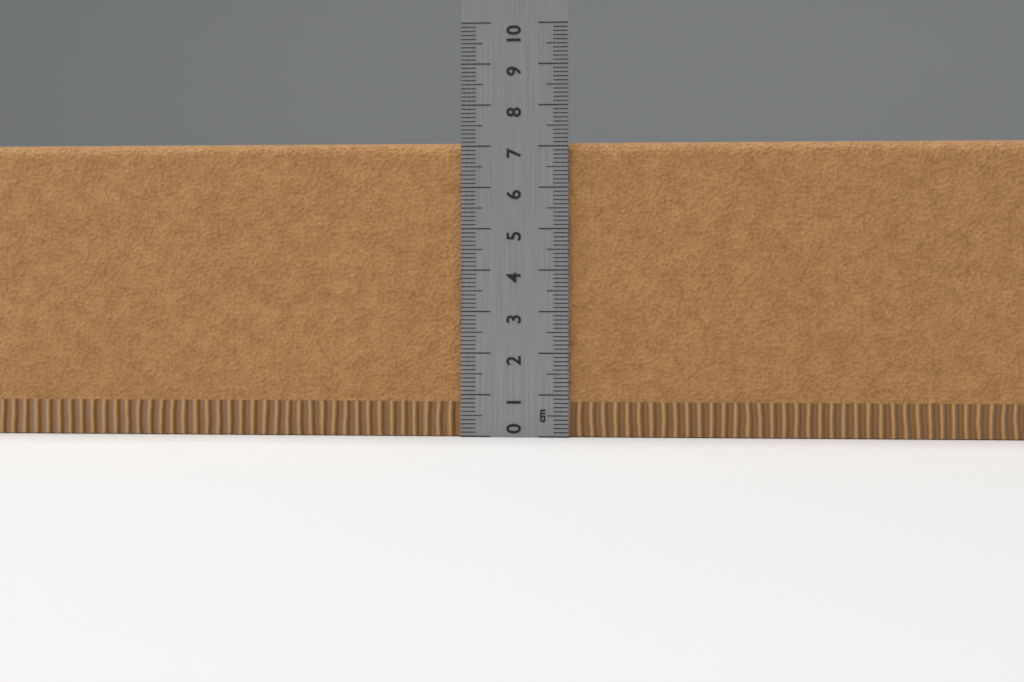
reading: 7.1 cm
